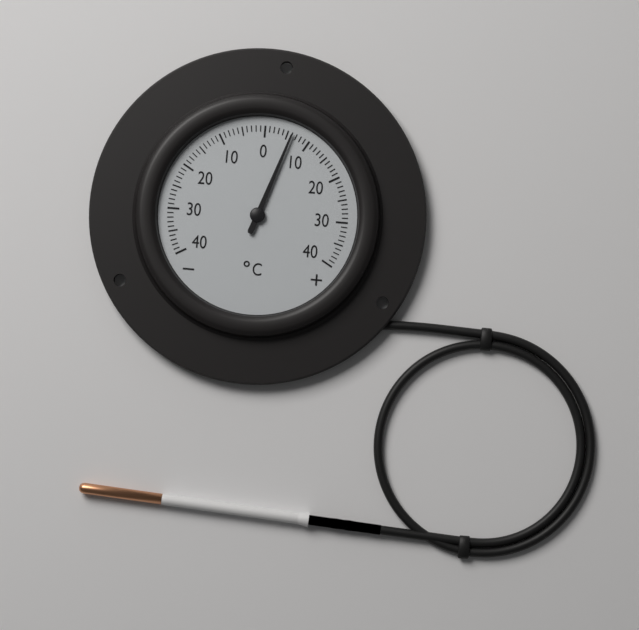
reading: 6 °C
